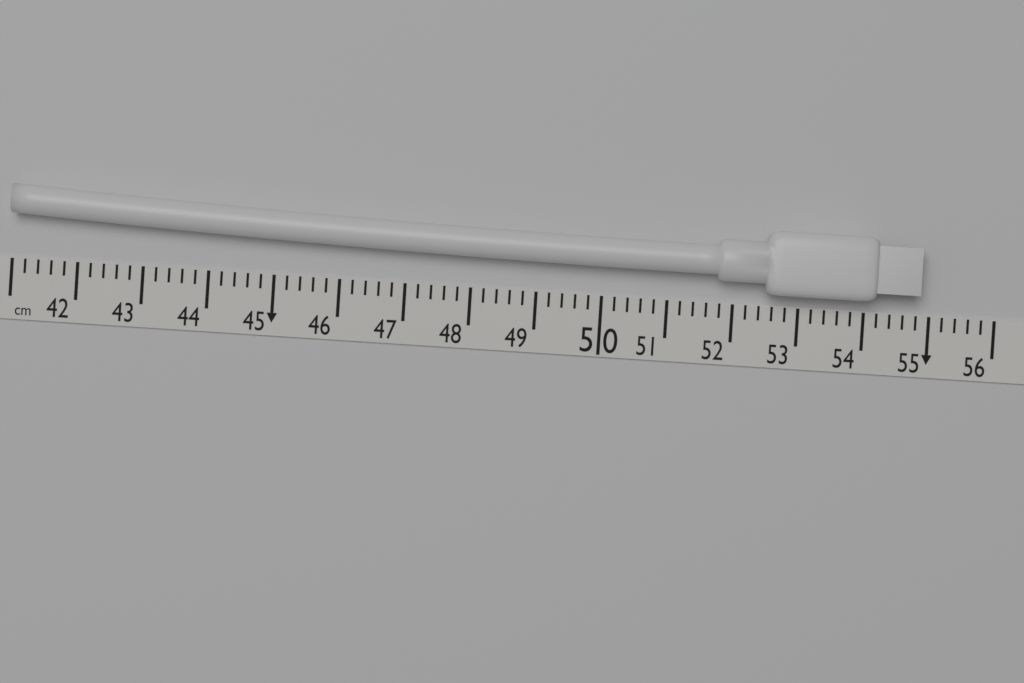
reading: 54.8 cm
